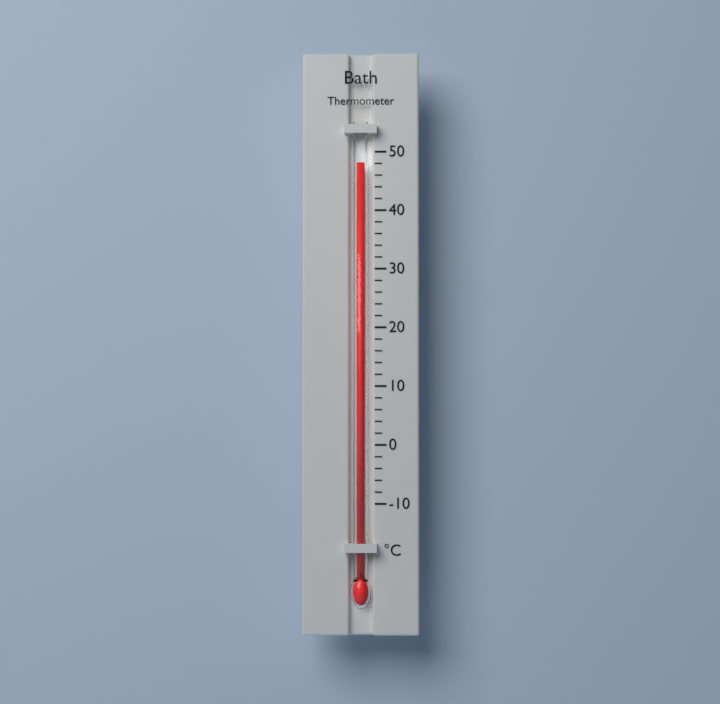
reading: 48 °C
